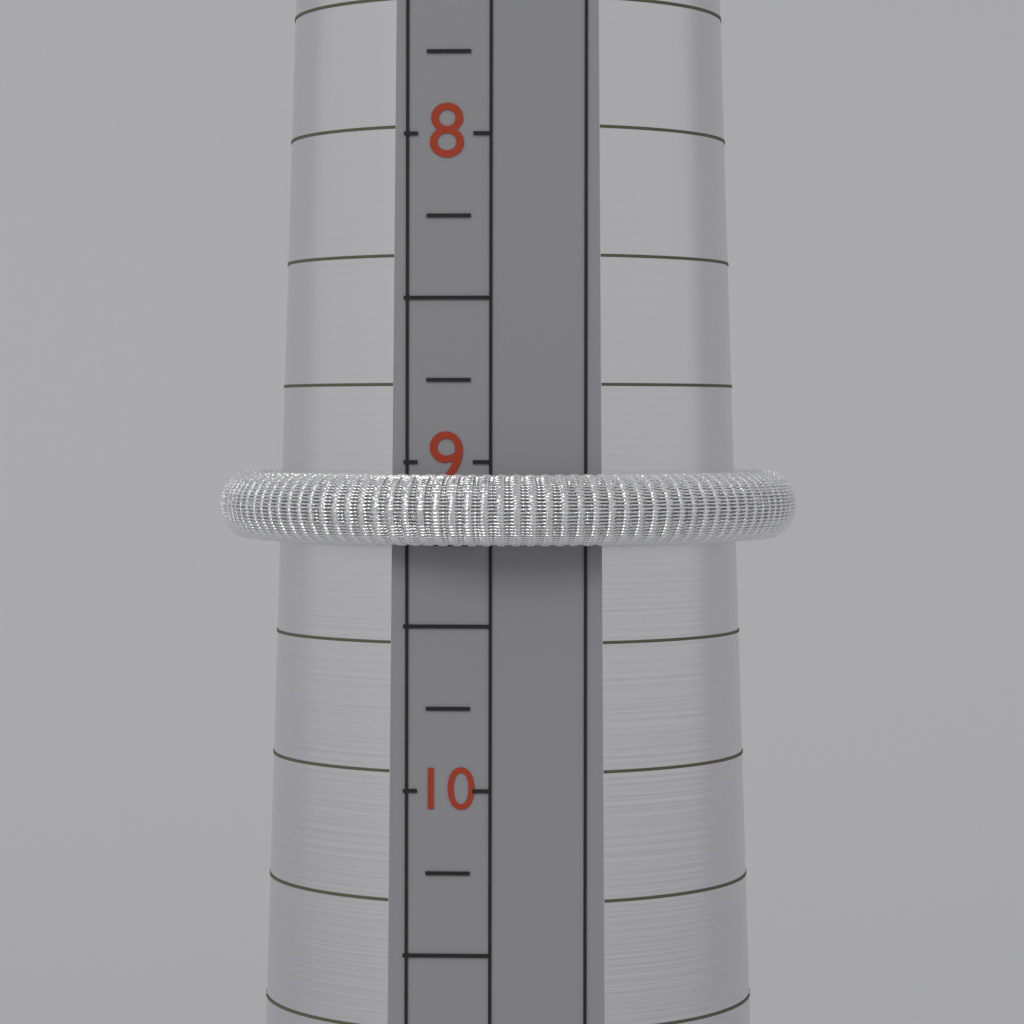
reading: 9.25 (no unit)
